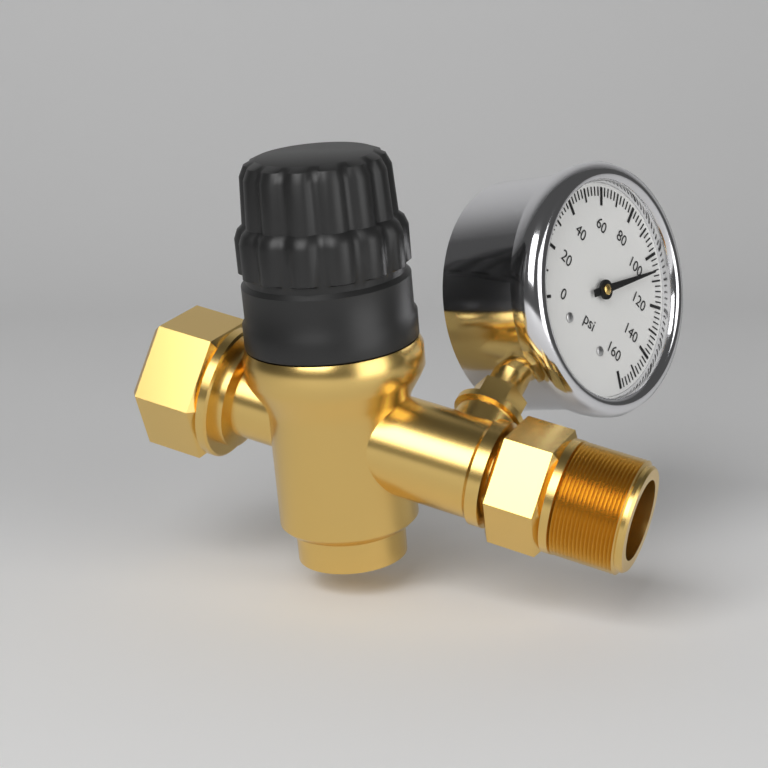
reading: 106 psi
